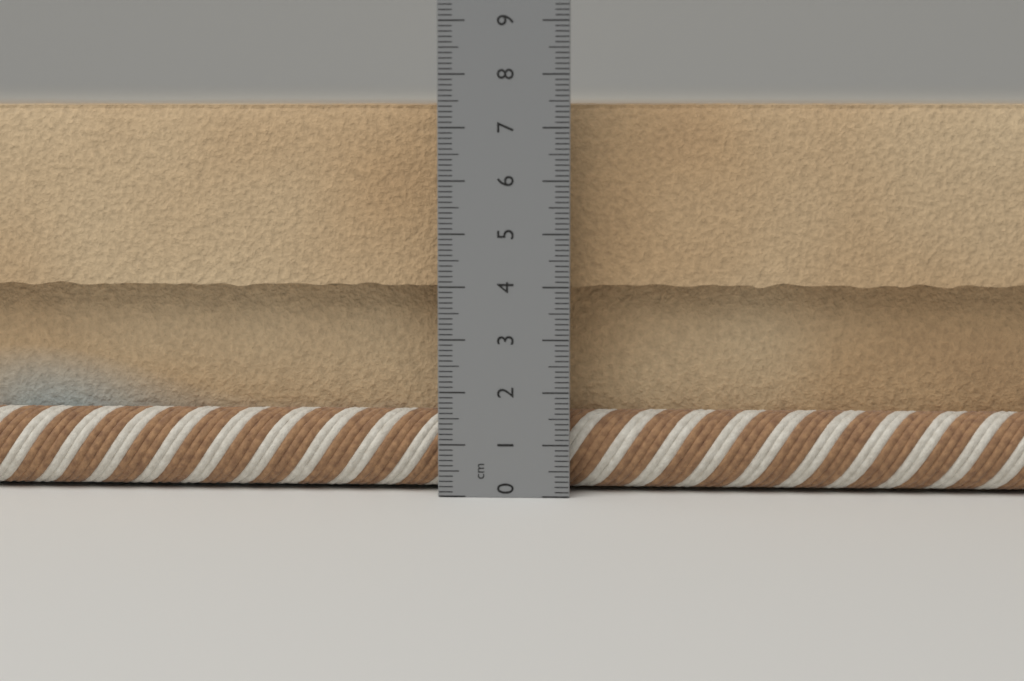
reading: 7.5 cm
